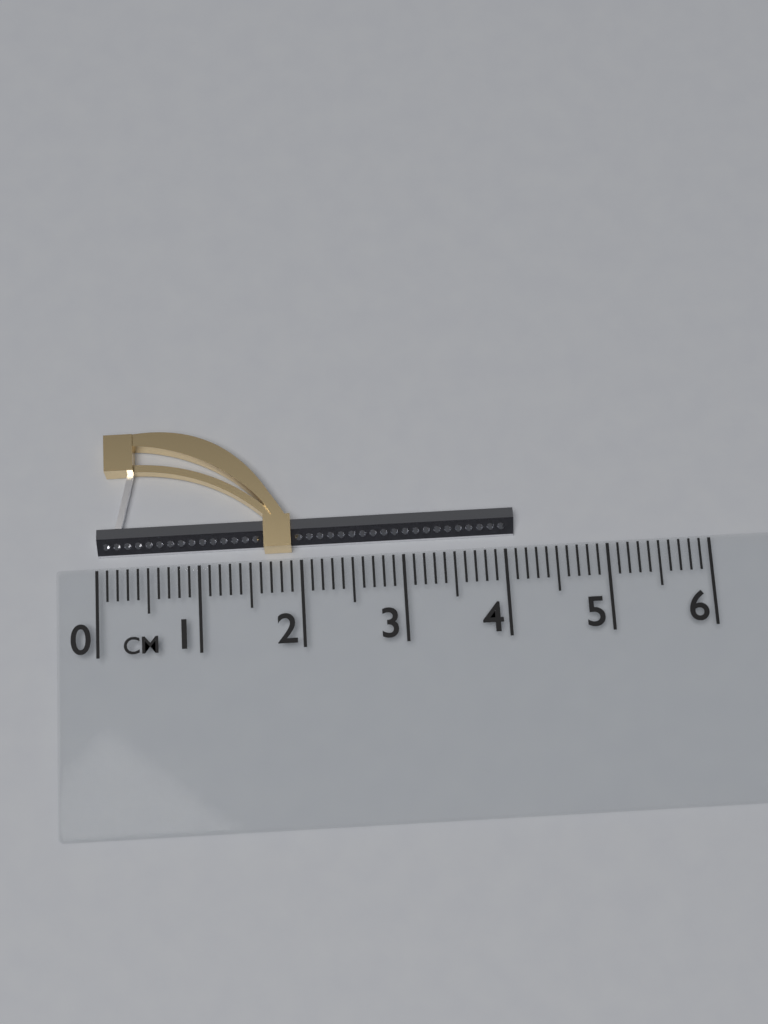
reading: 4.1 cm
